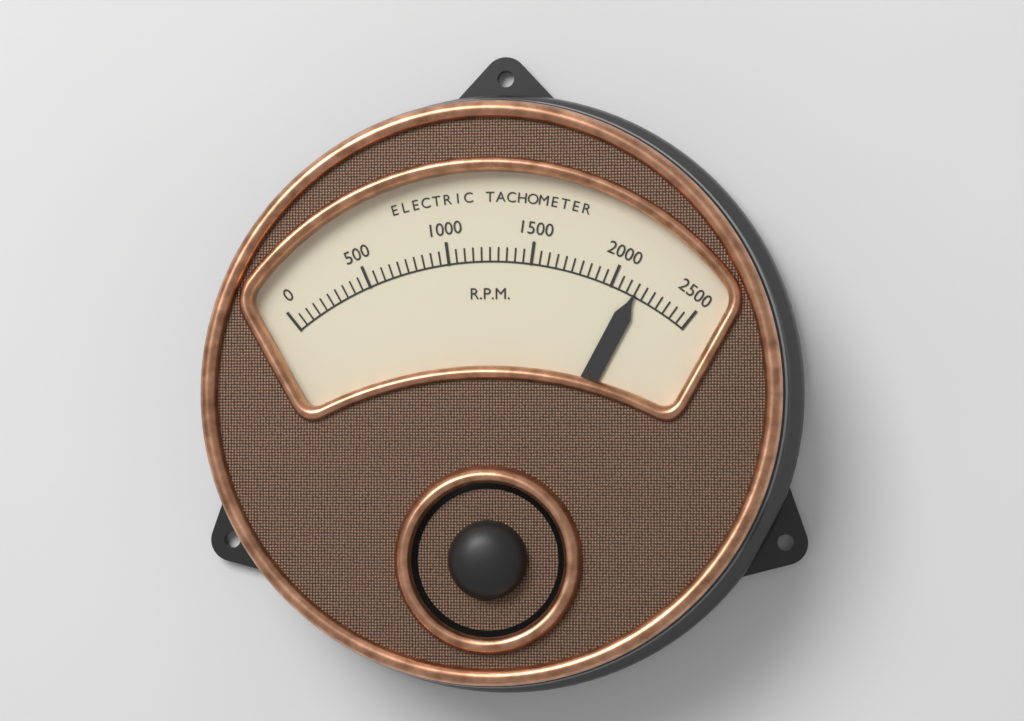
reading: 2150 RPM
